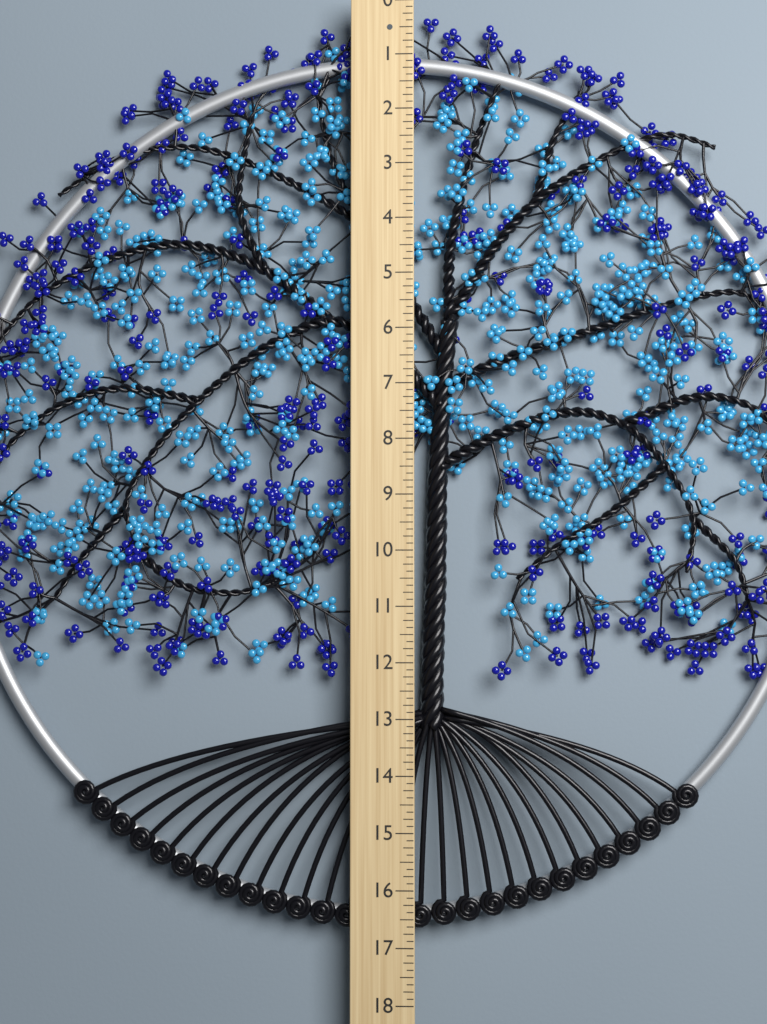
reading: 16.750 (no unit)
